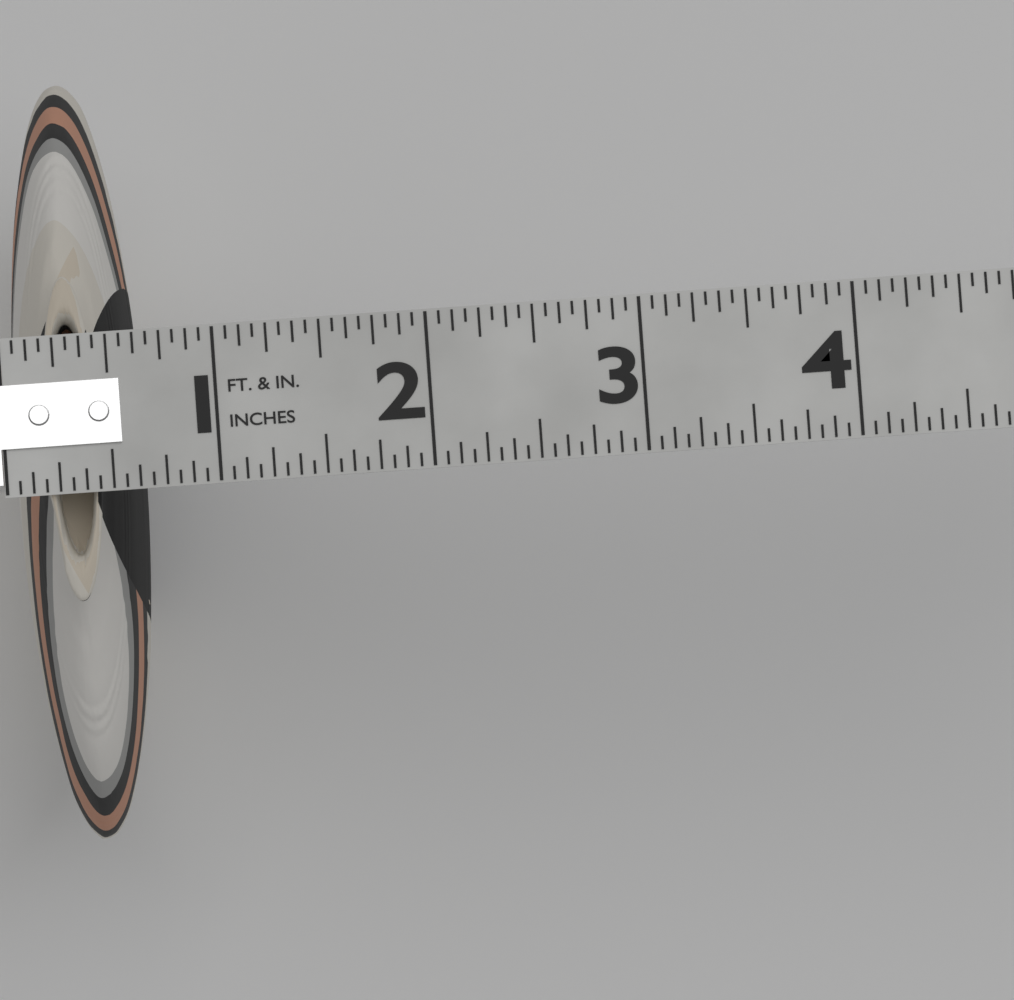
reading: 0.6250 in
